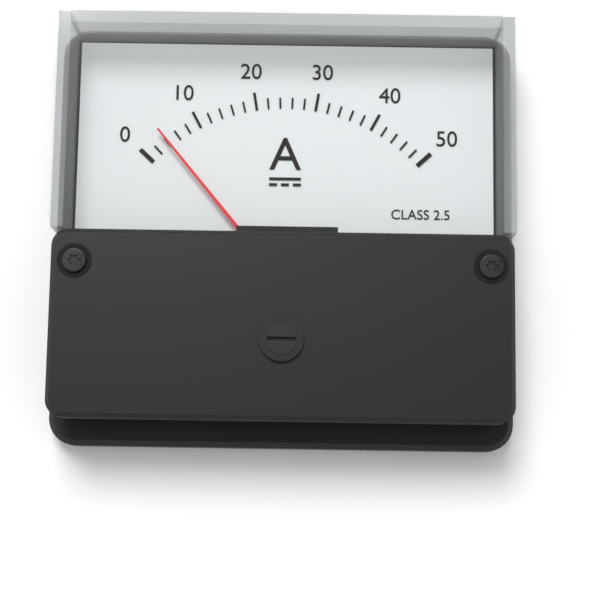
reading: 4 A
